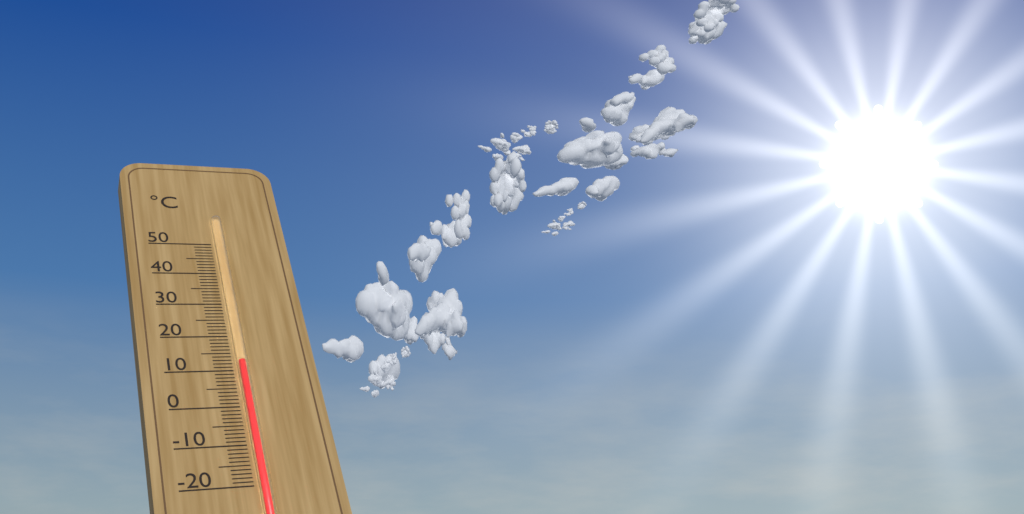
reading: 12 °C
